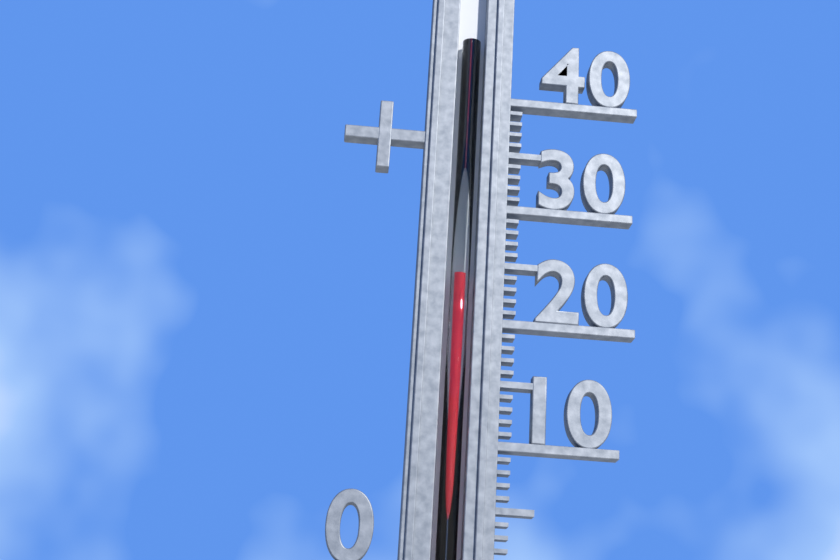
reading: 24 (no unit)
